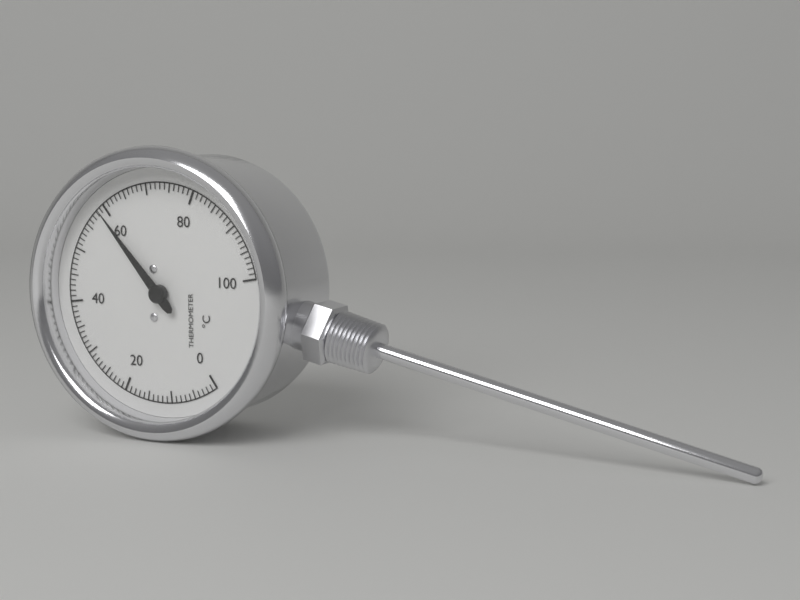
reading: 59 °C
